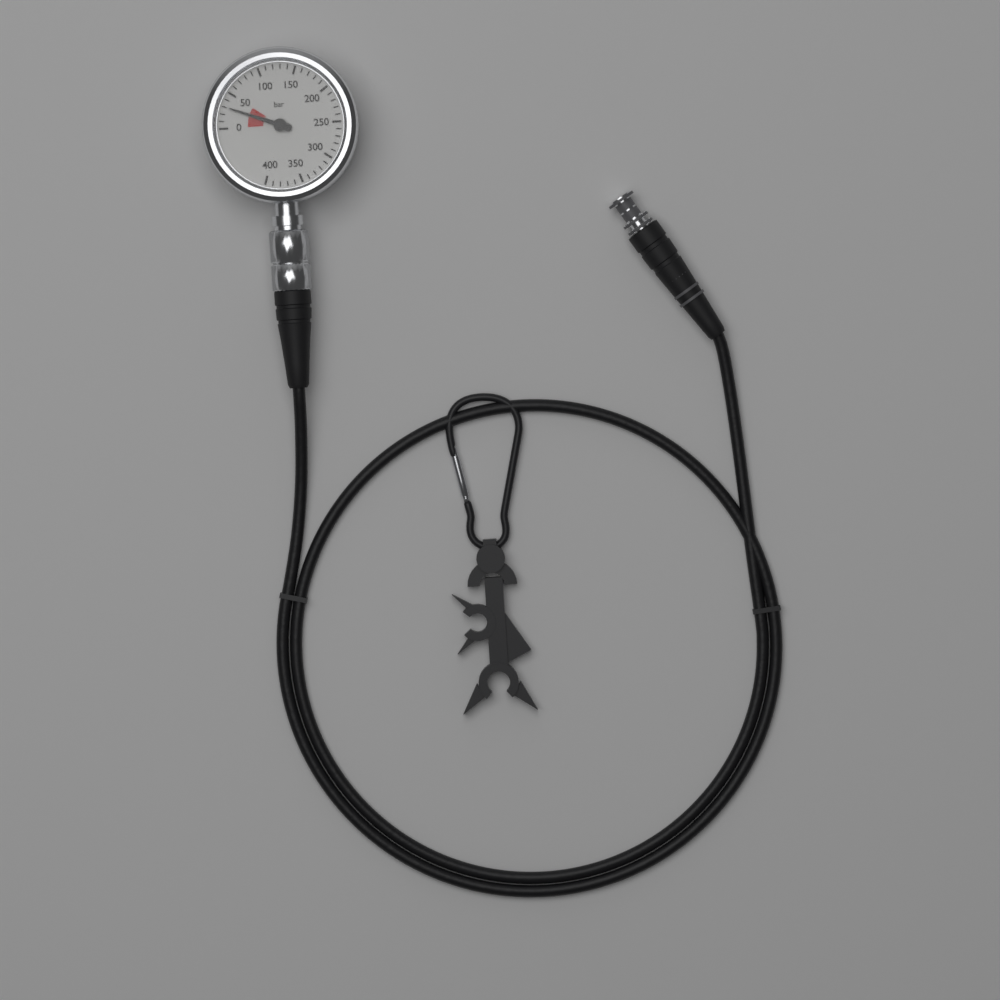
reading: 30 bar
